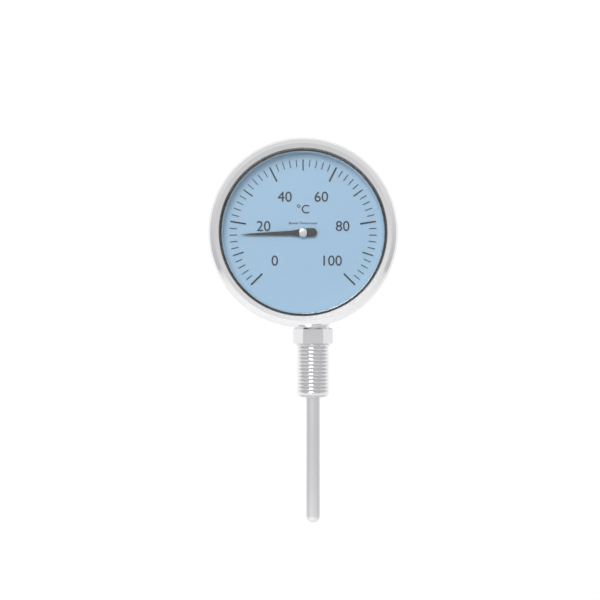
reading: 16 °C
